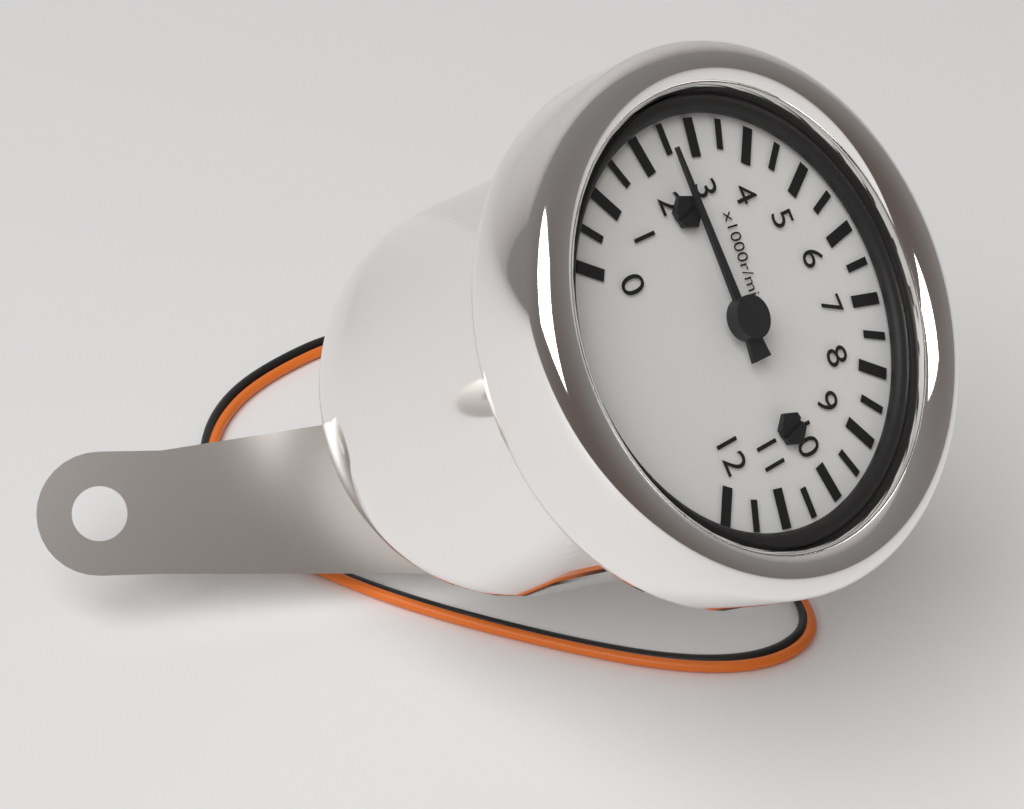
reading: 2500 r/min
